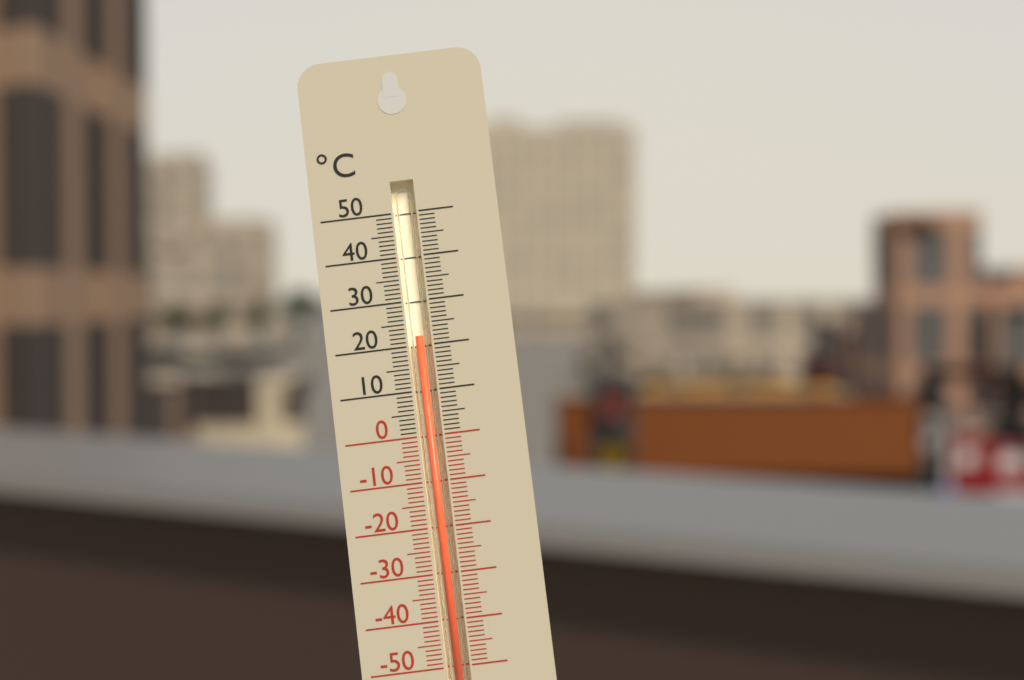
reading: 22 °C
